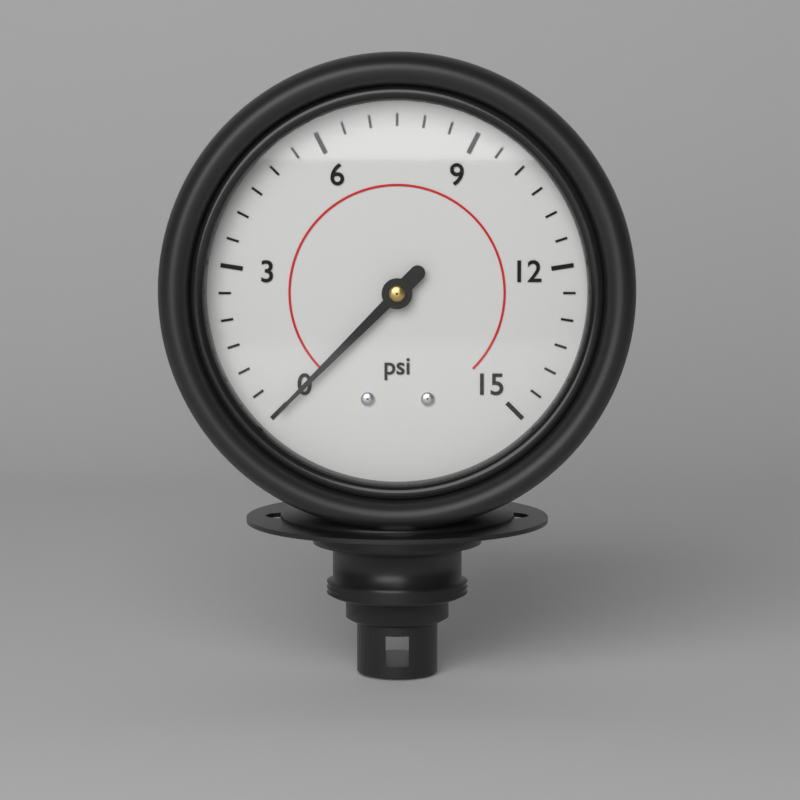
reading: 0.0 psi
